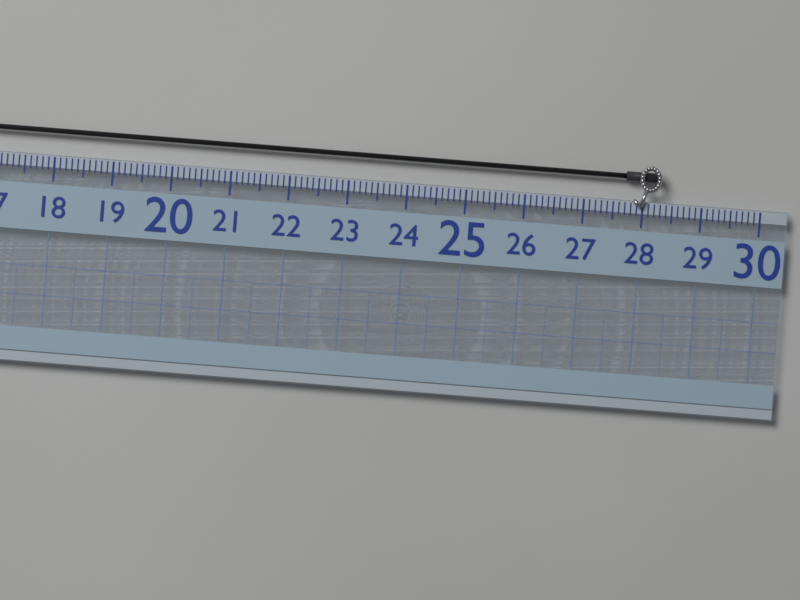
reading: 28.3 (no unit)
